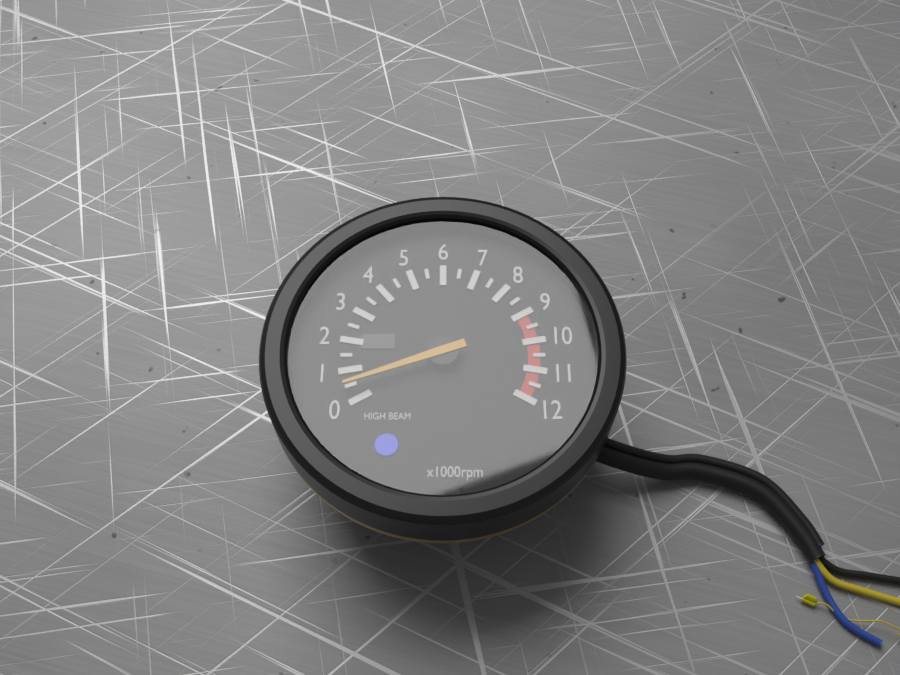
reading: 500 rpm
